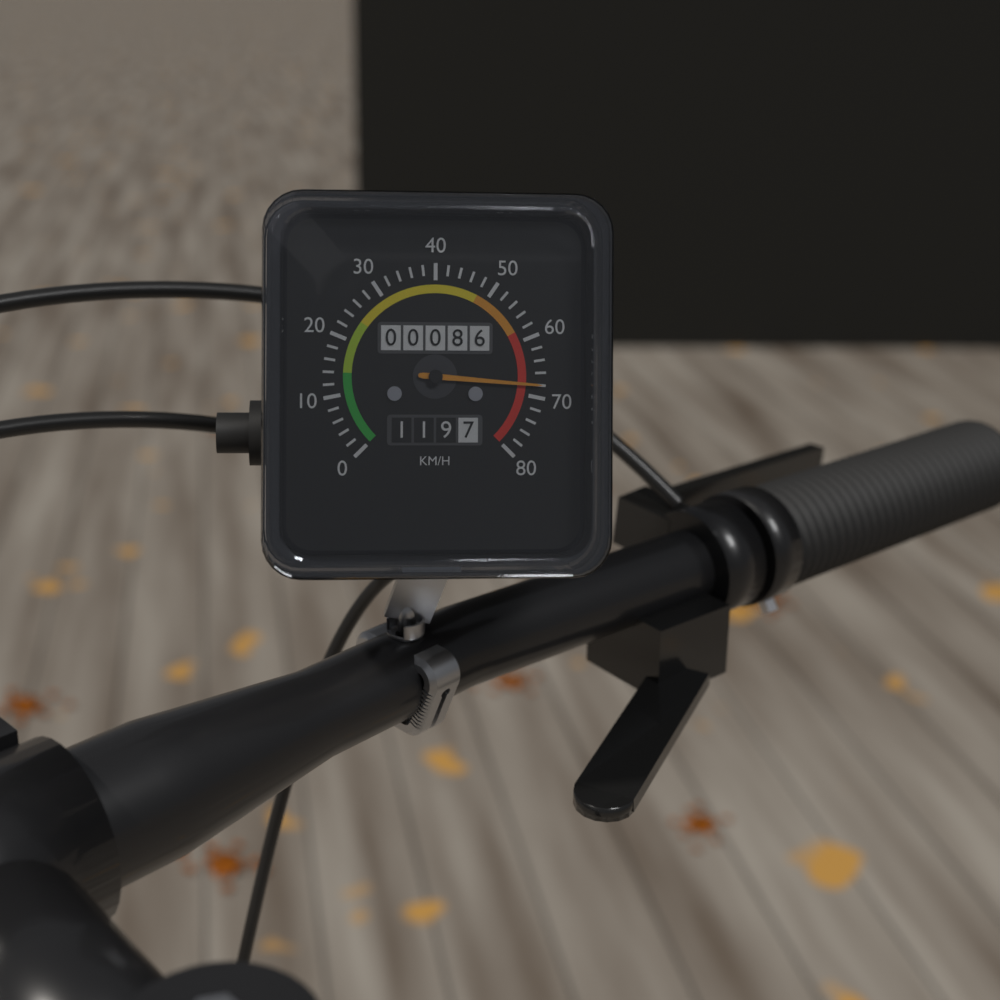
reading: 68 km/h
